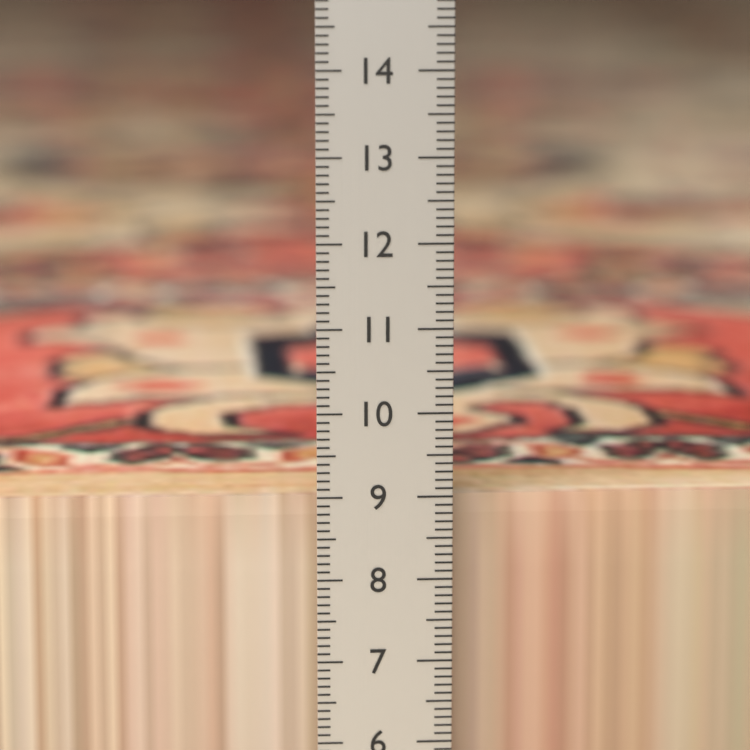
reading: 8.9 cm
